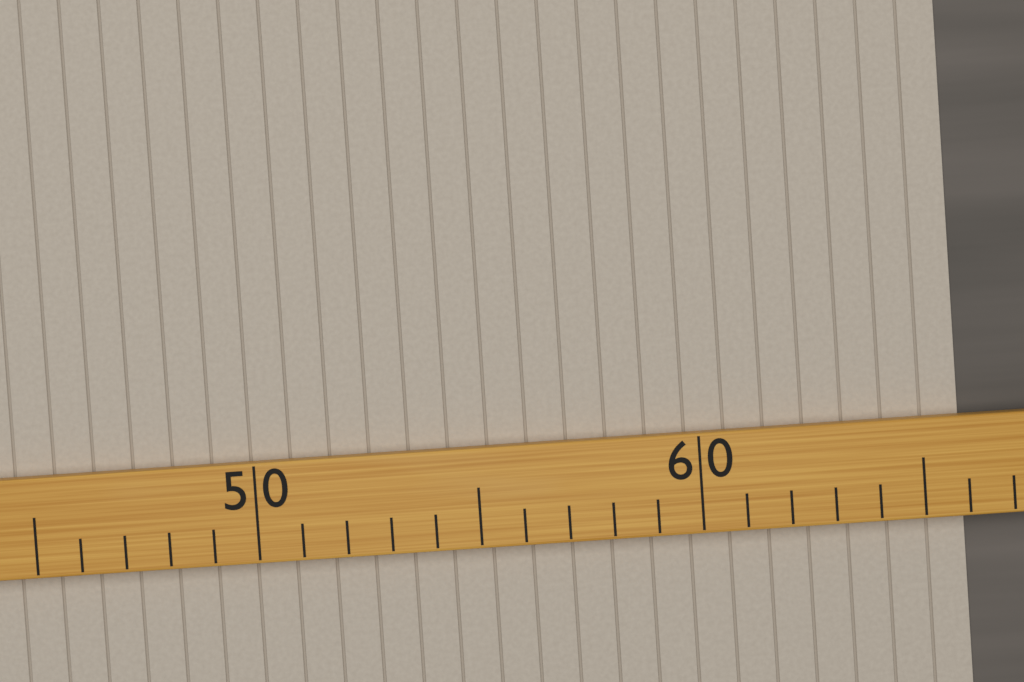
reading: 66 (no unit)
